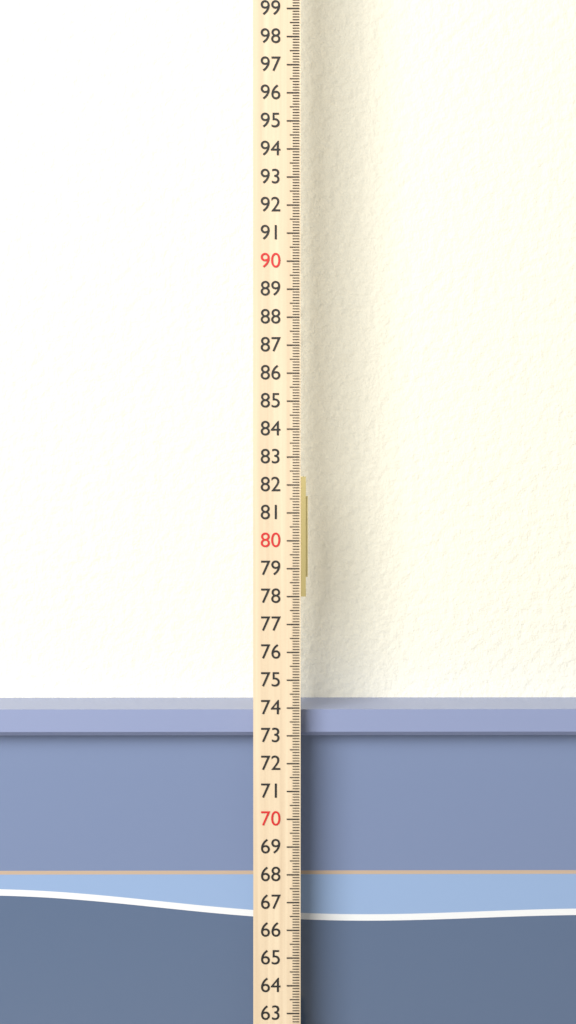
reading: 73.8 cm
